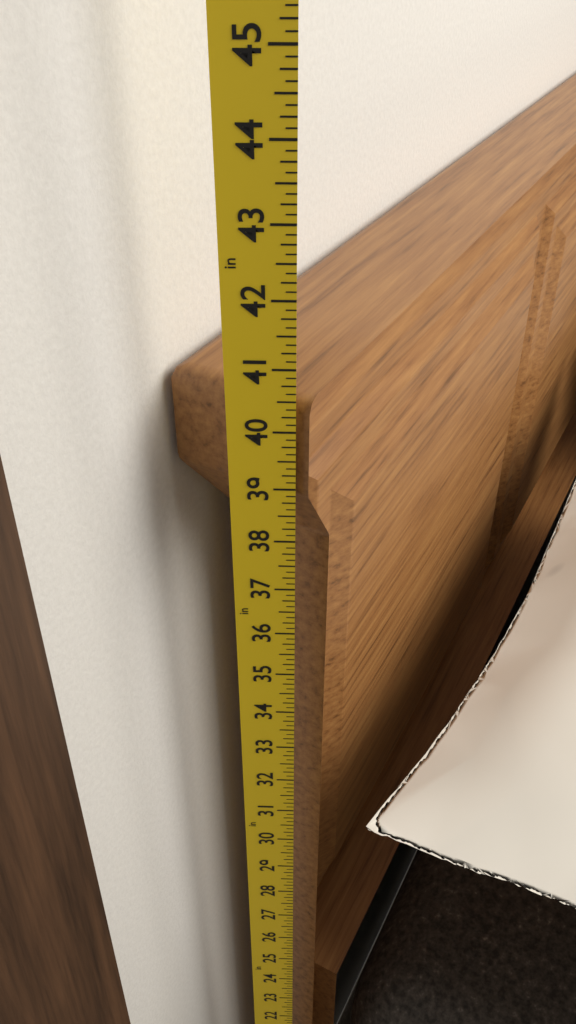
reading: 40.500 in
